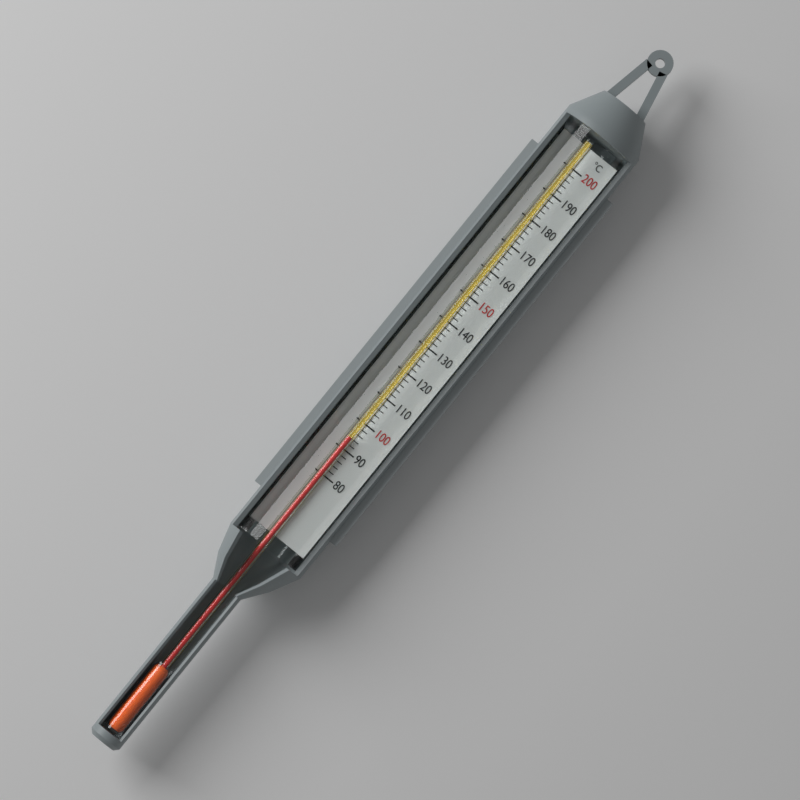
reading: 94 °C
